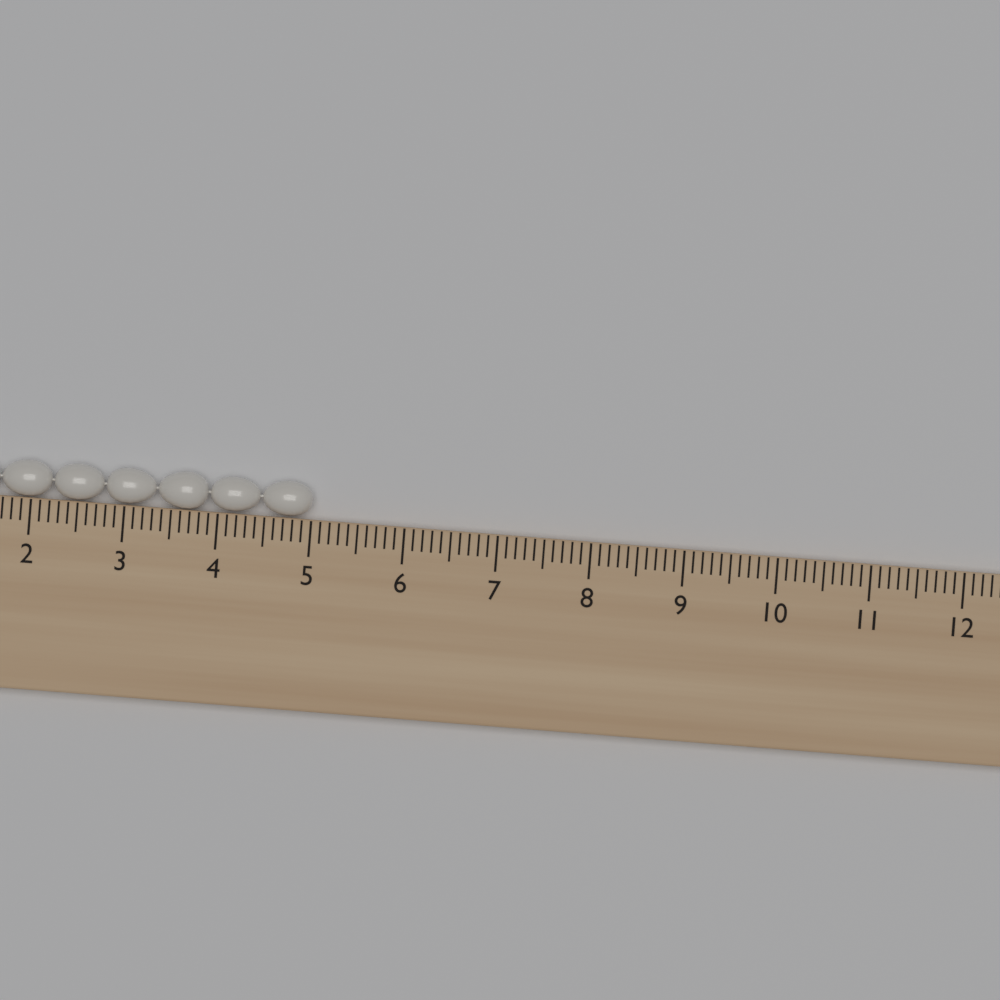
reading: 5.0 cm
